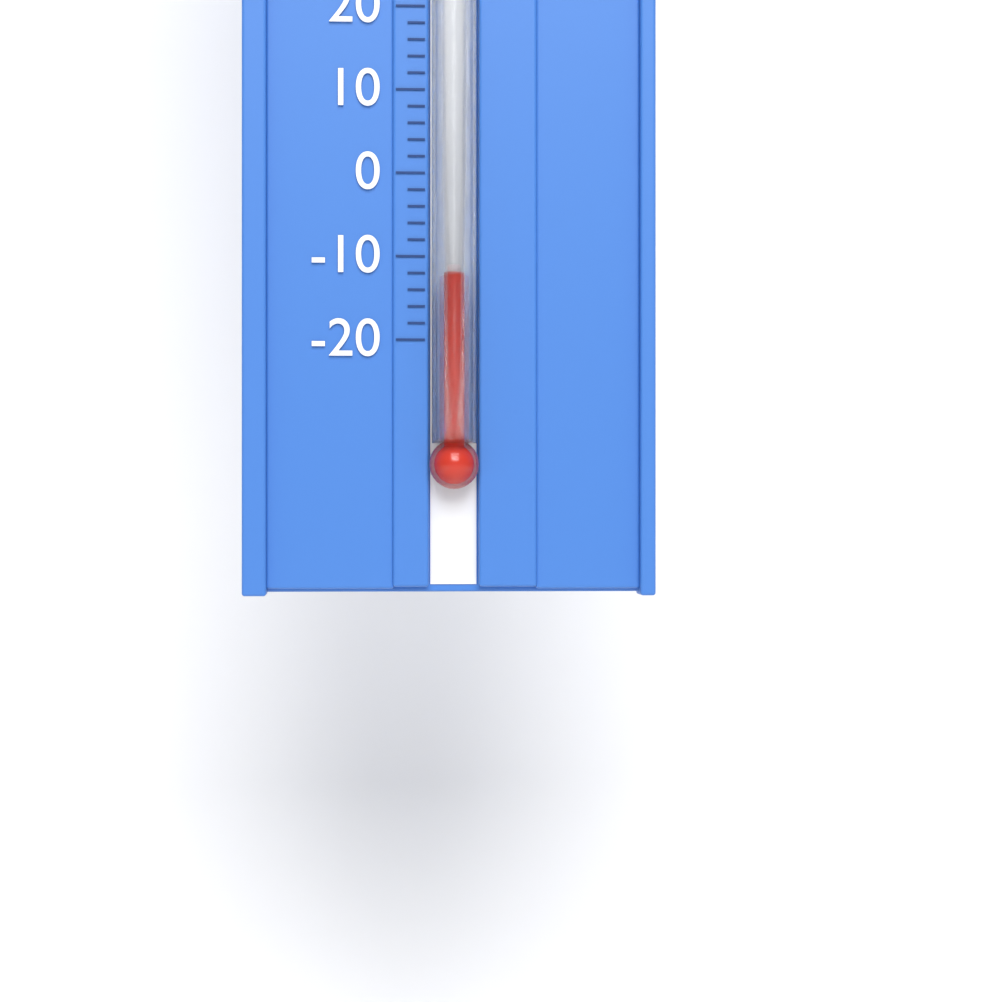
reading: -12 °F
